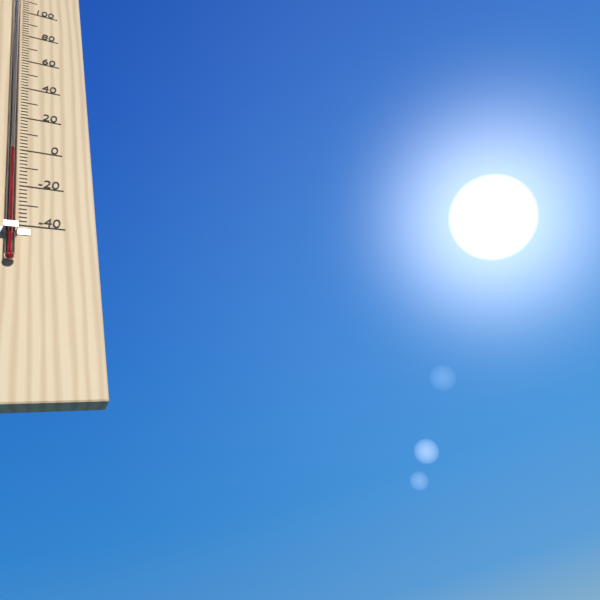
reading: -2 °F
